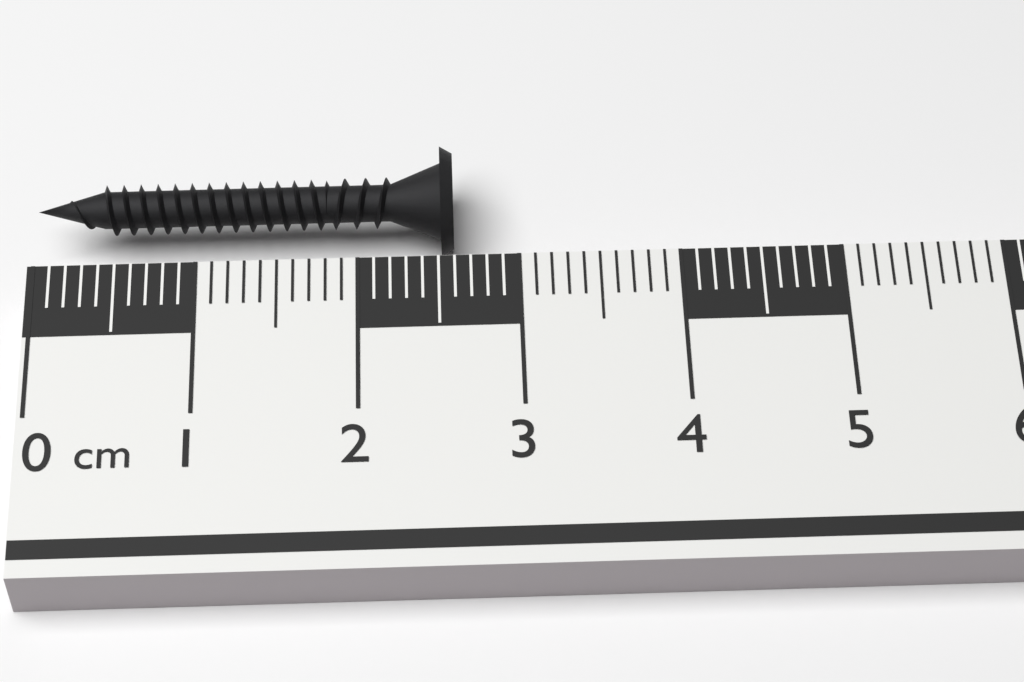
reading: 2.6 cm
